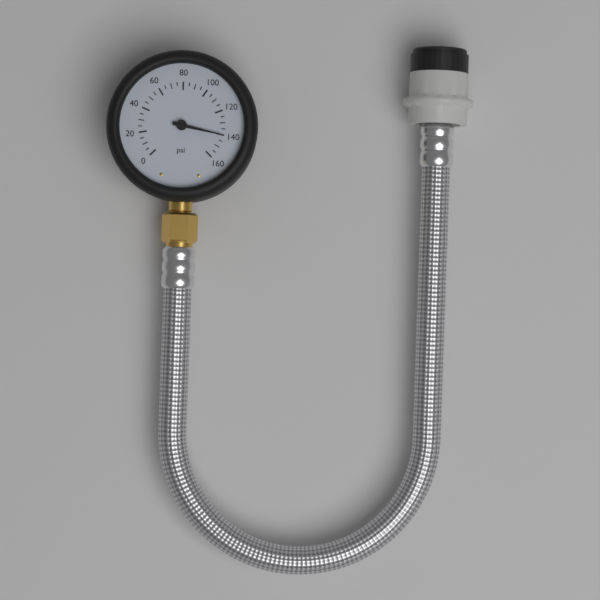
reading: 140 psi
